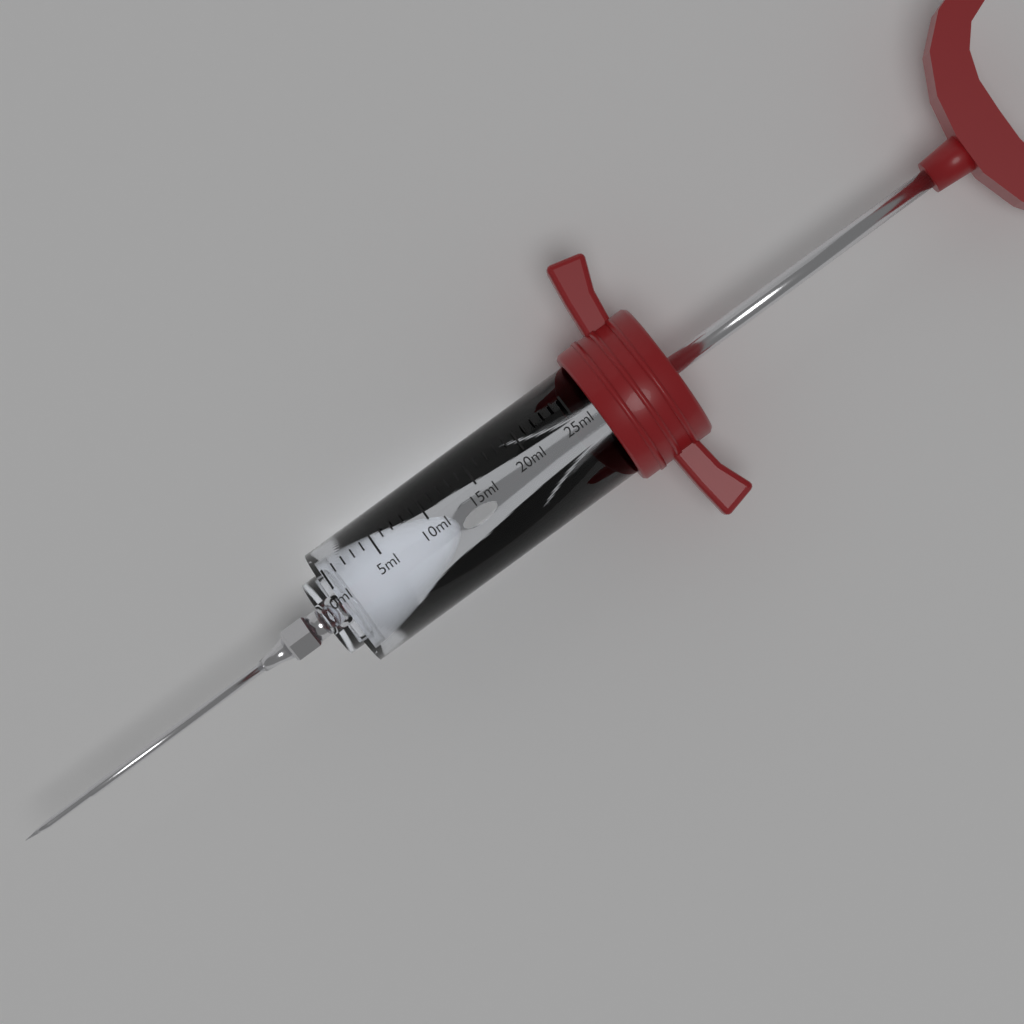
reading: 23 ml
